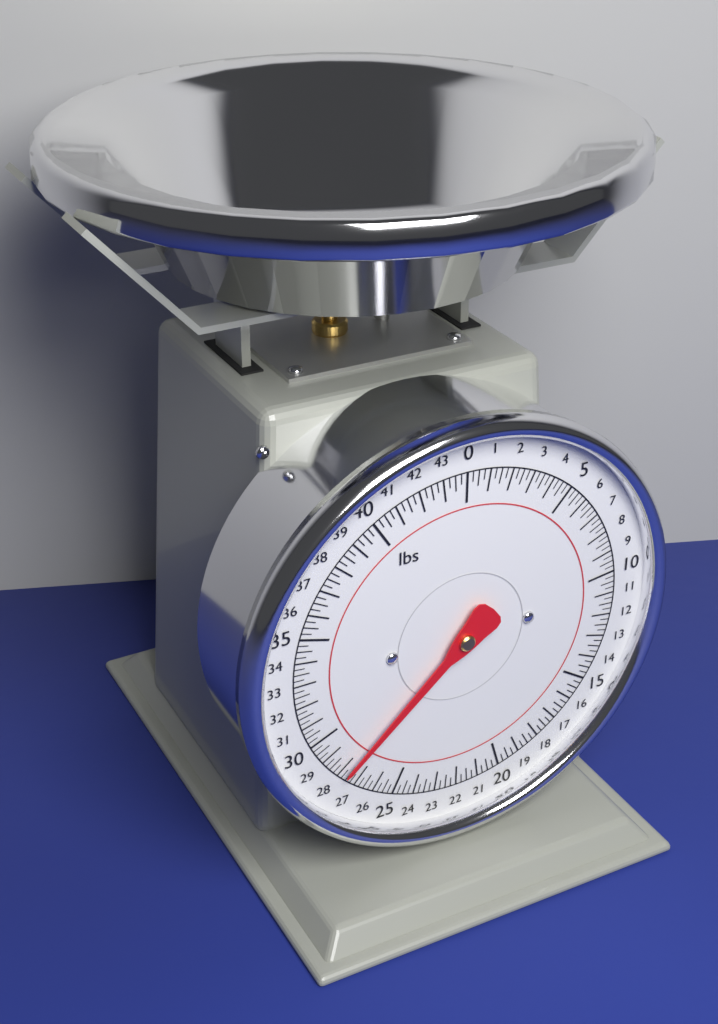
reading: 27.75 lbs
